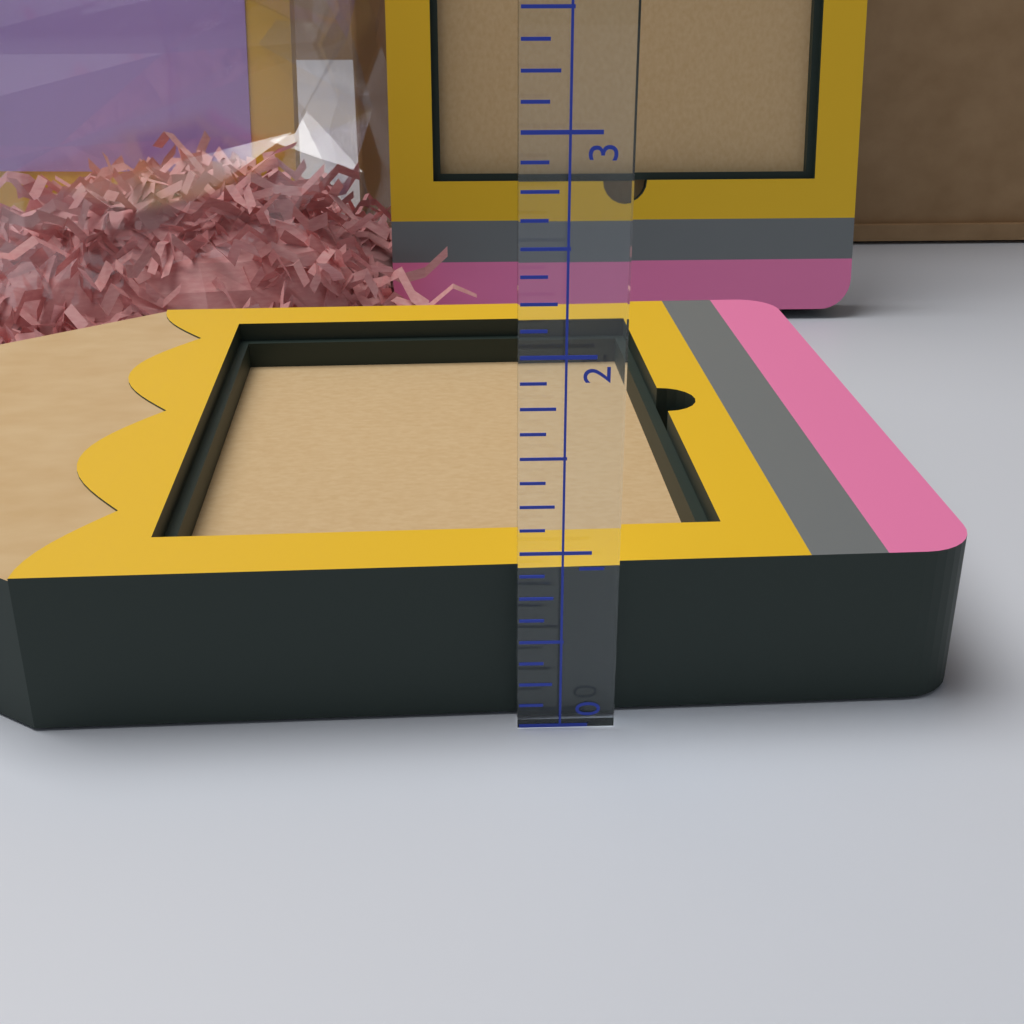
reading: 0.875 (no unit)
